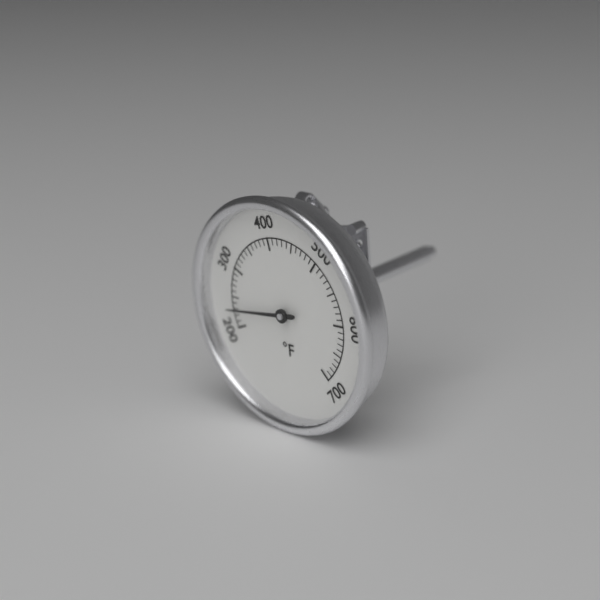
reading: 230 °F
